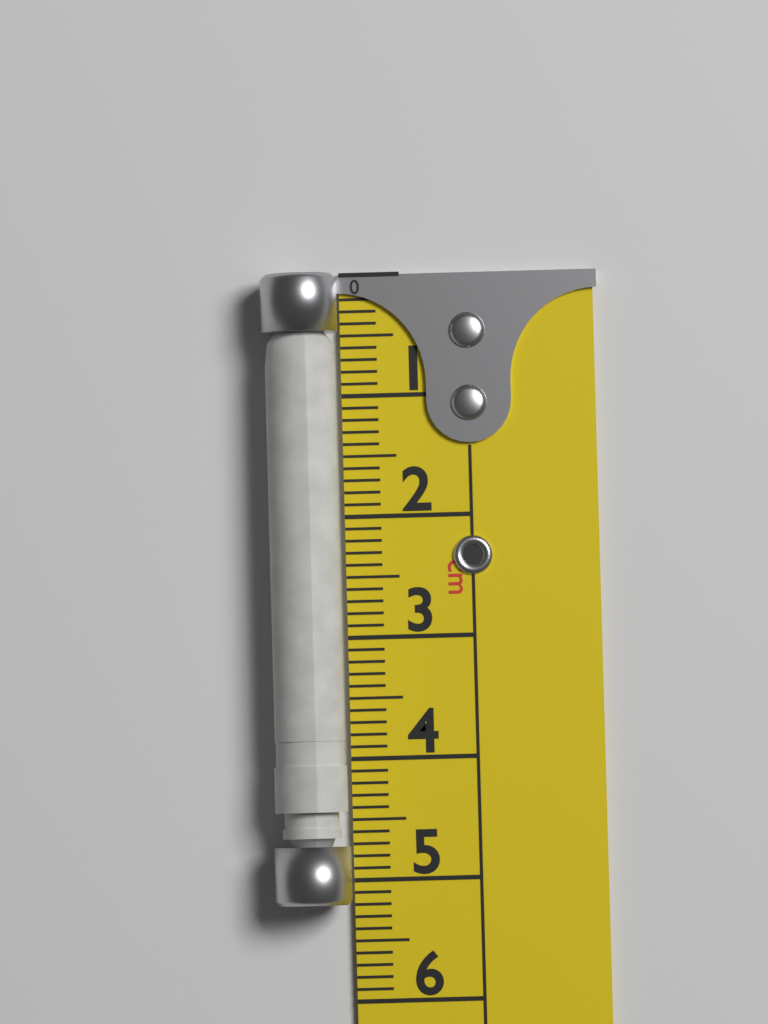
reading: 5.2 cm
